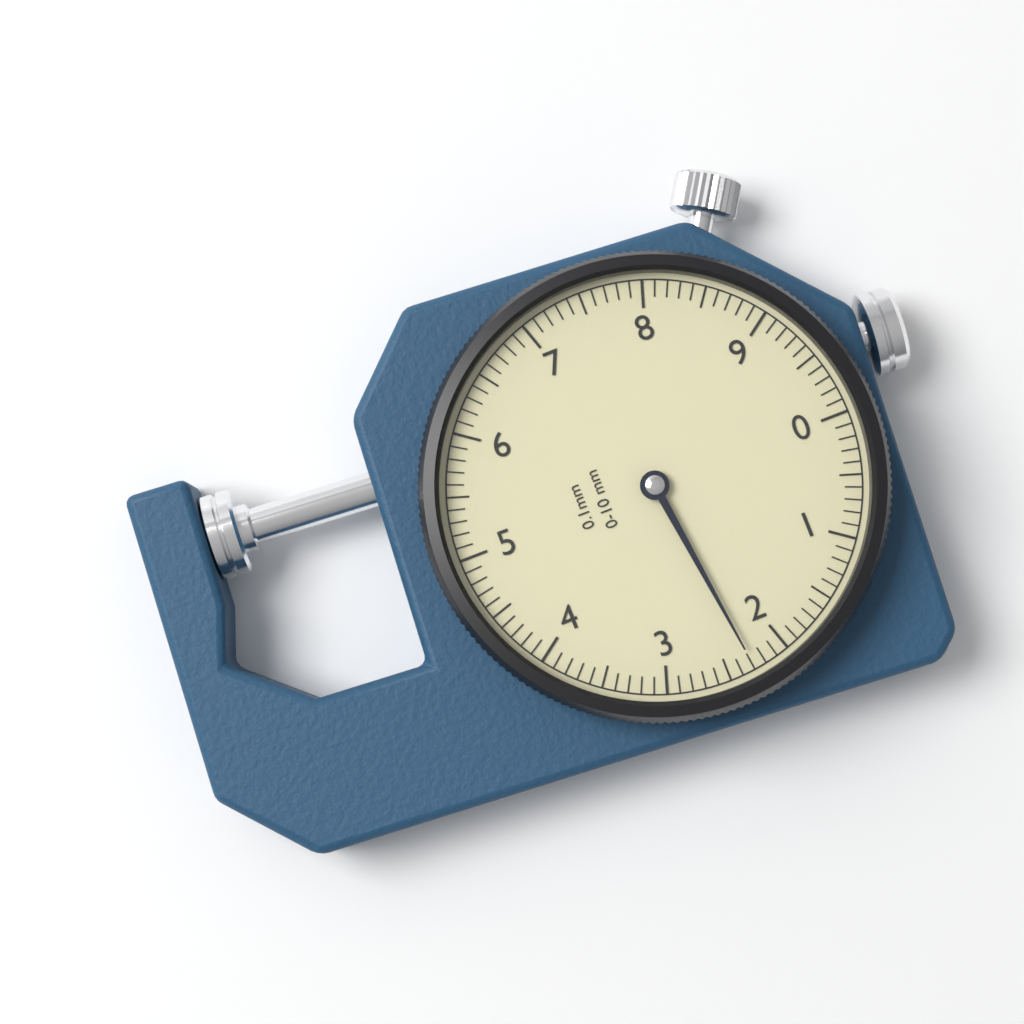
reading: 2.3 mm
